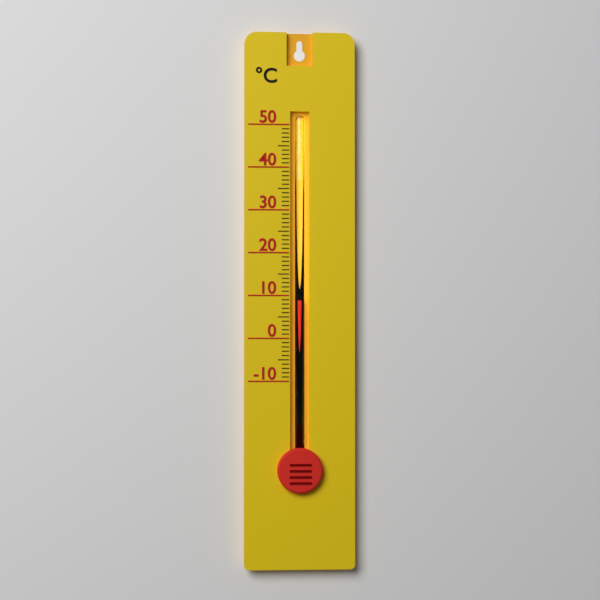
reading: 9 °C
